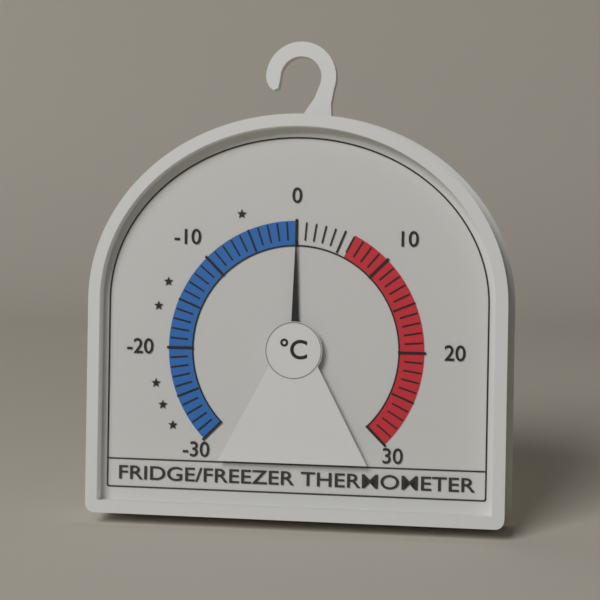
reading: 0 °C
